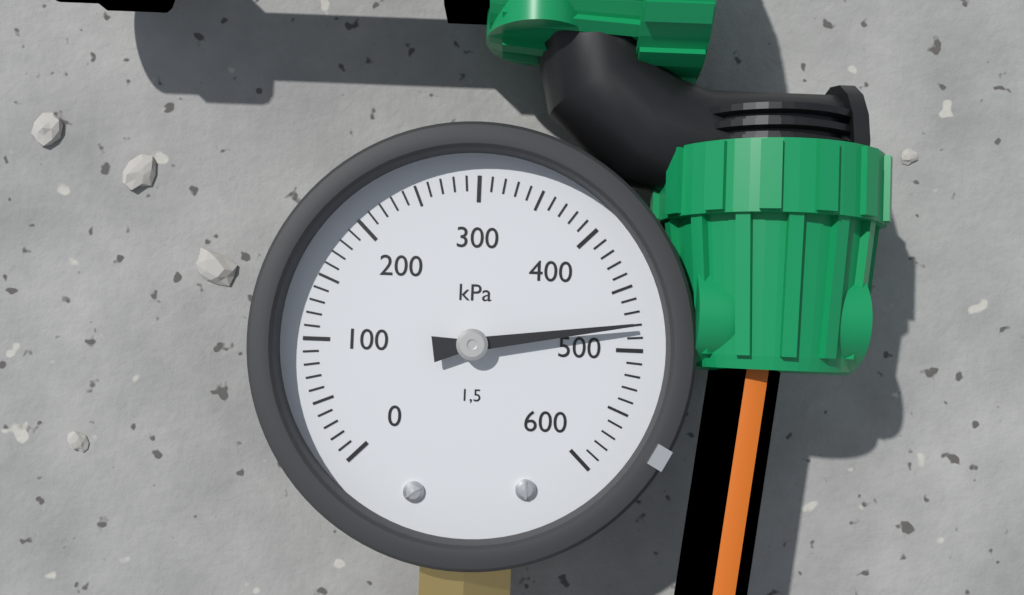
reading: 480 kPa
